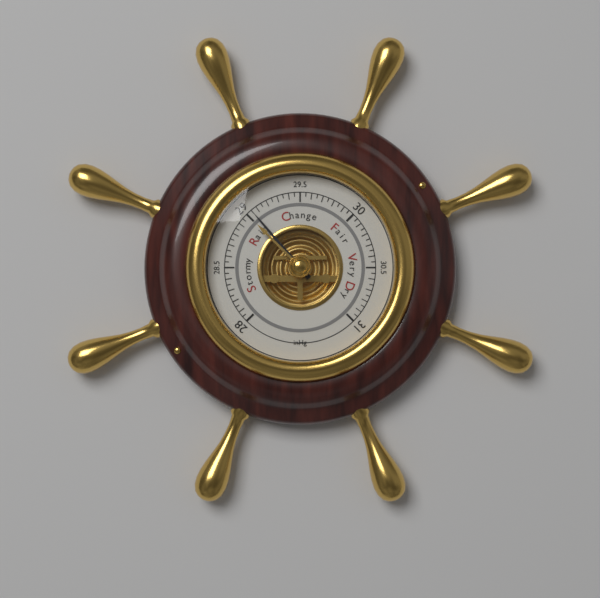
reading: 29.05 inHg
